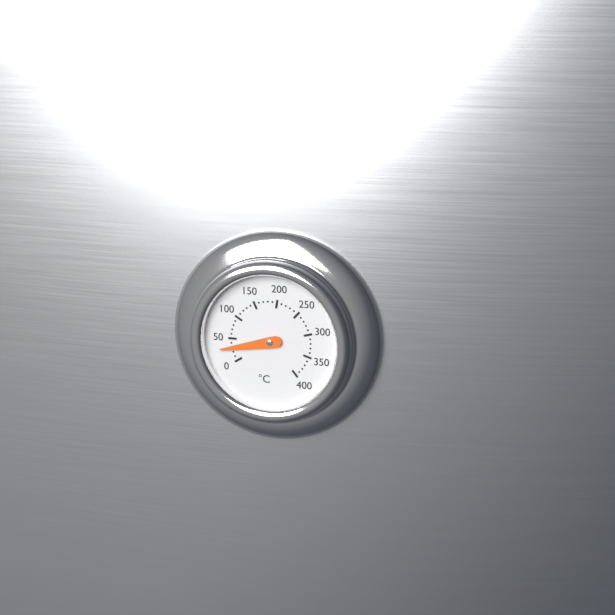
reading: 30 °C
